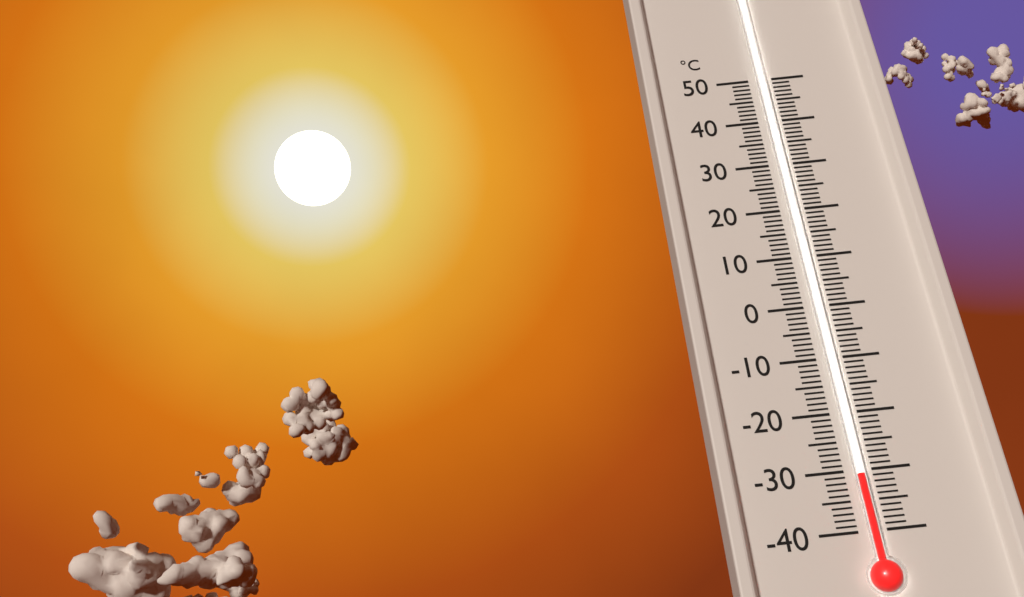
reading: -31 °C
